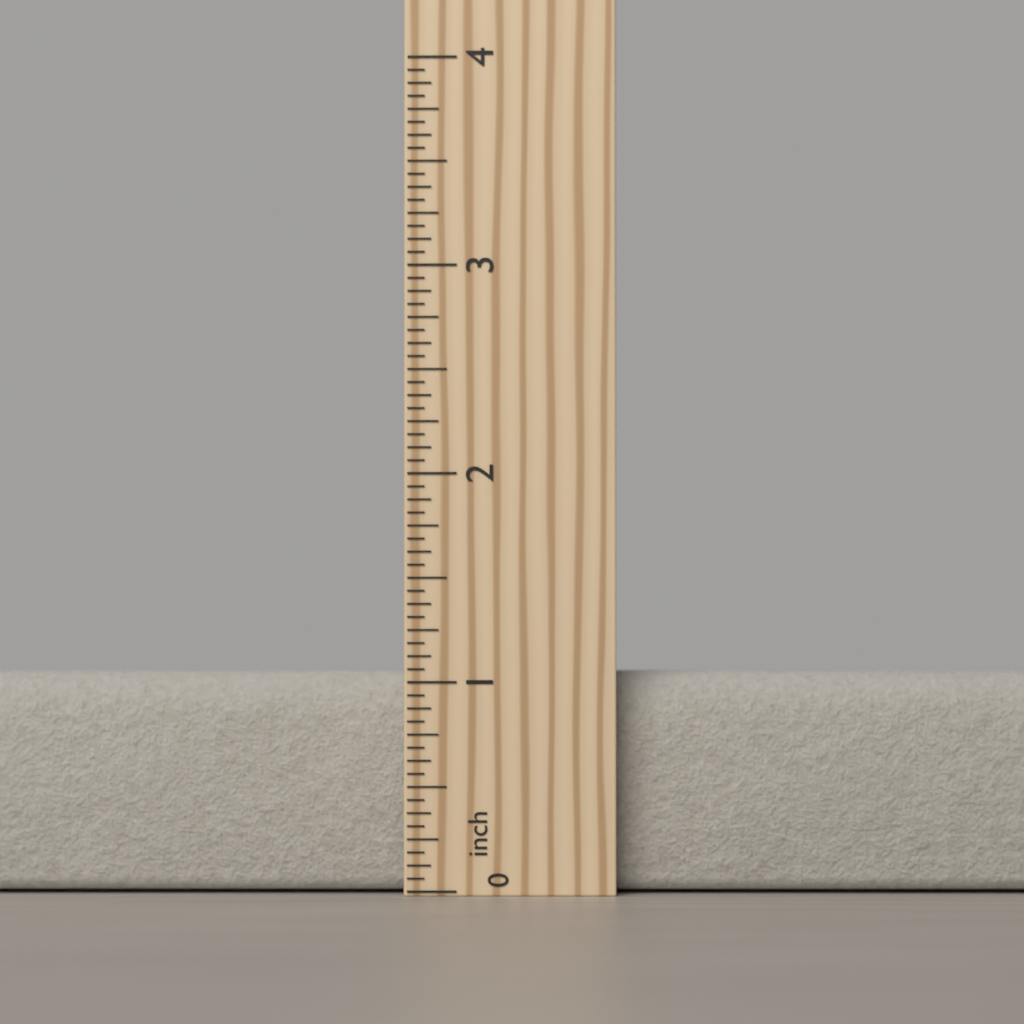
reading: 1.0625 inch
